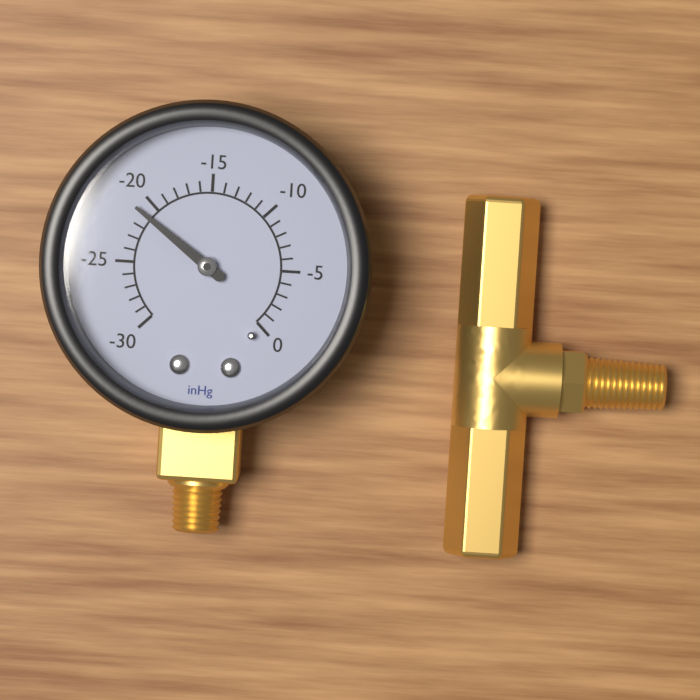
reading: -21 inHg
